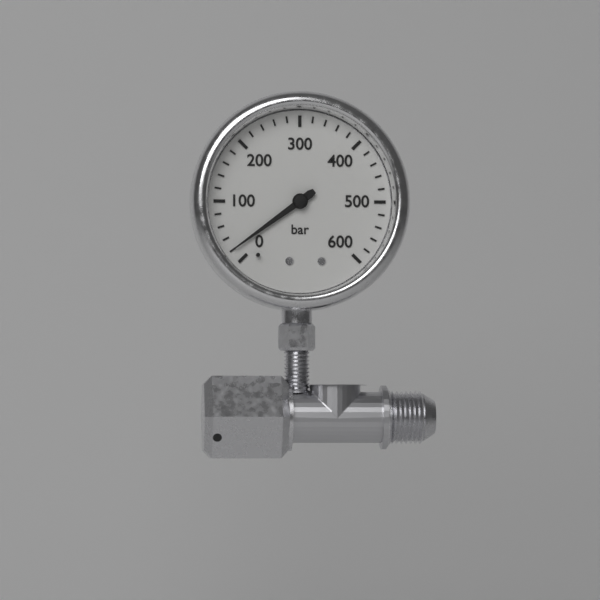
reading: 20 bar
